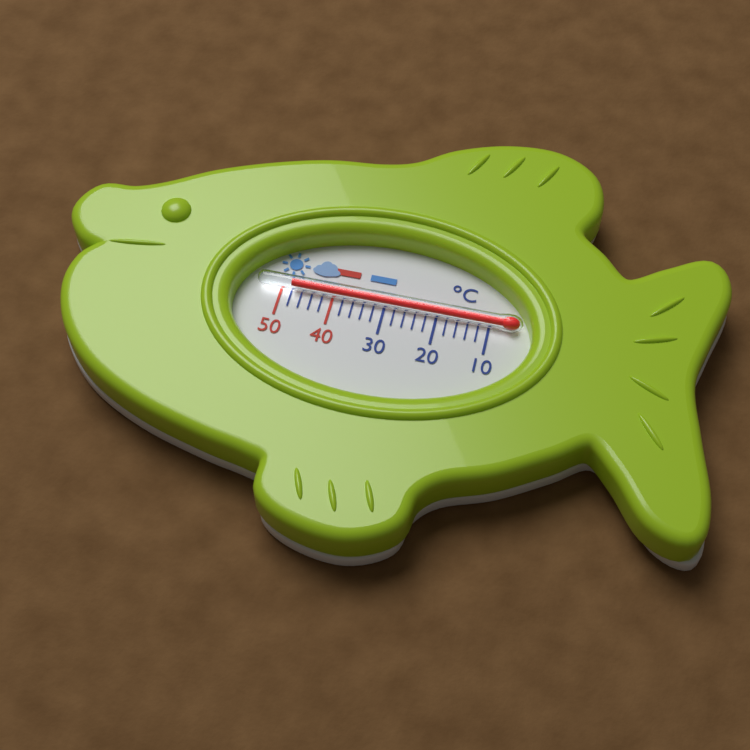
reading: 48 °C
